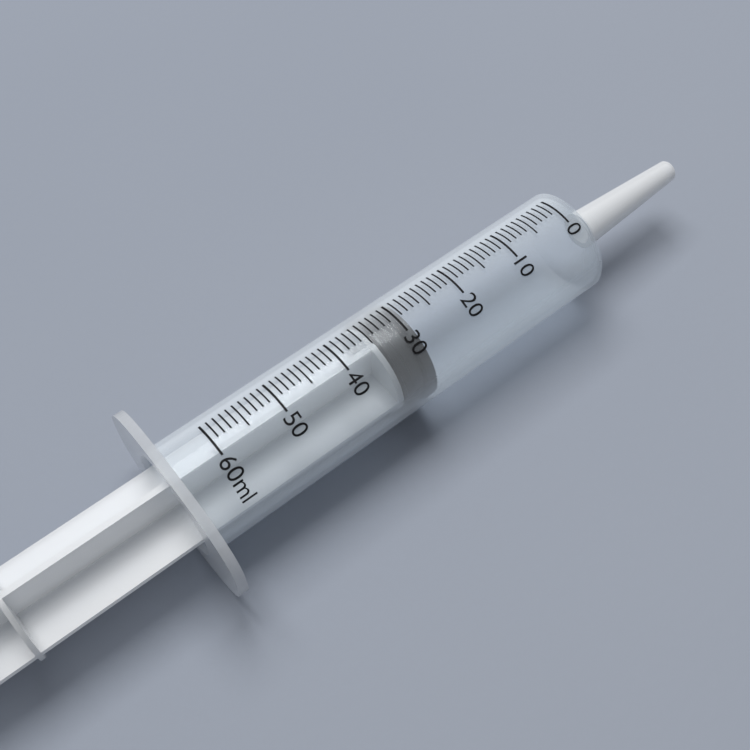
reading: 29 ml
